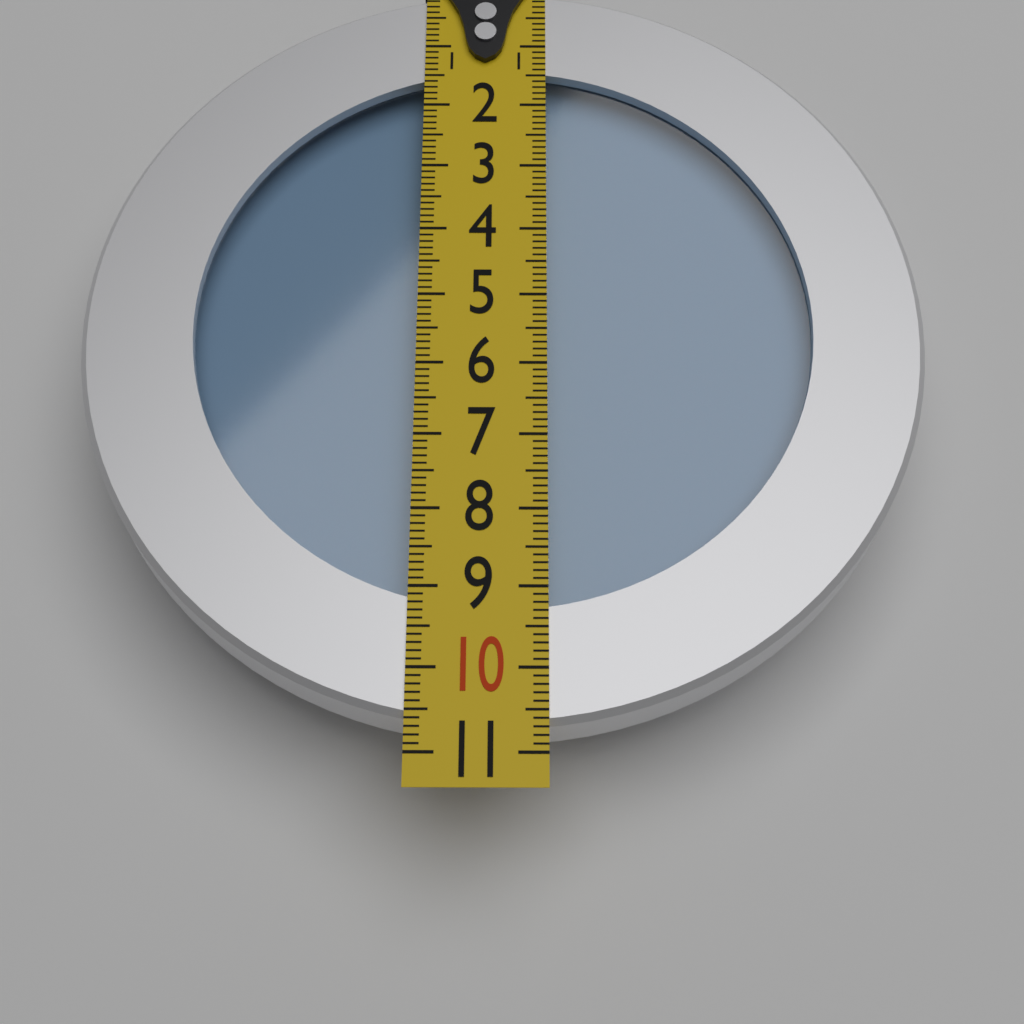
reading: 10.7 (no unit)
